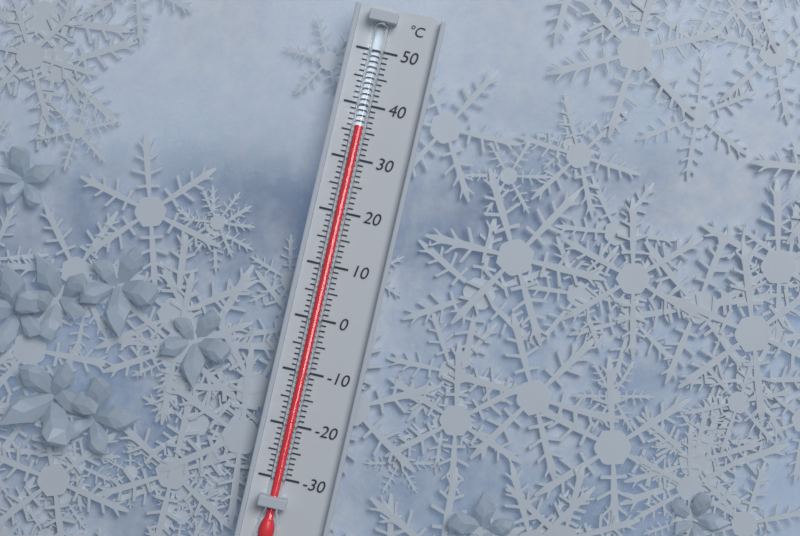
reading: 36 °C
